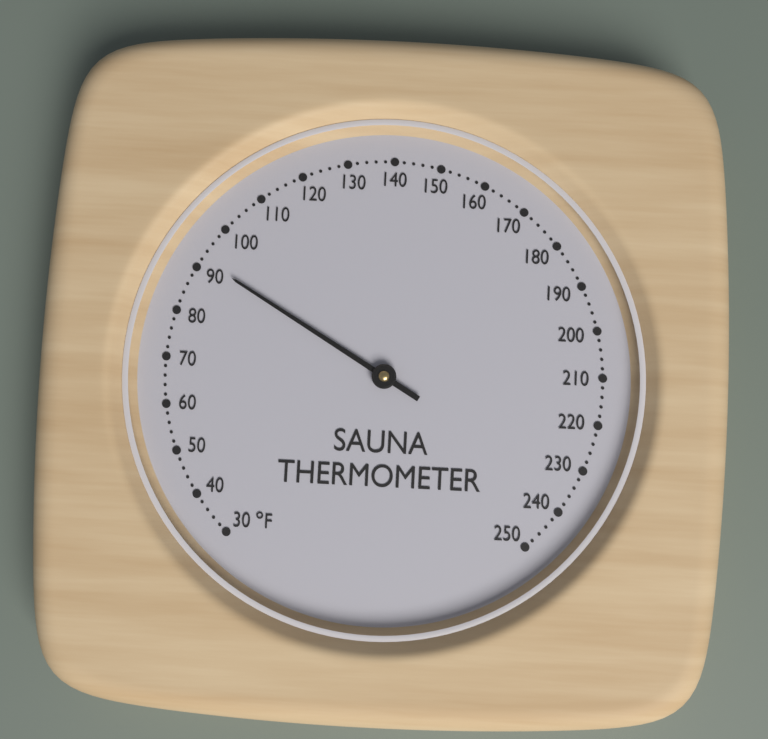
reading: 92 °F
